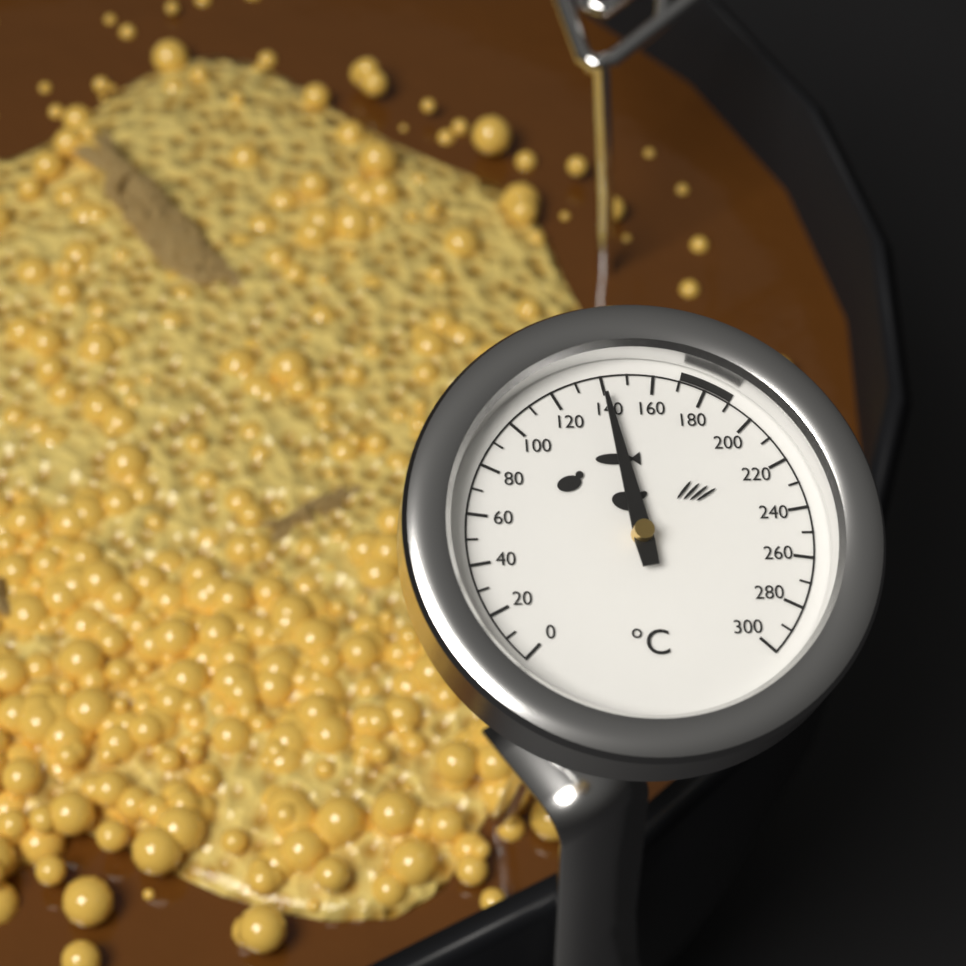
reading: 140 °C
